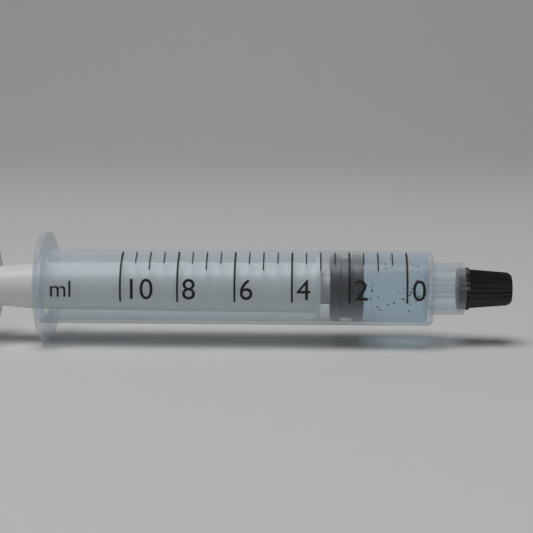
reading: 1.5 ml
